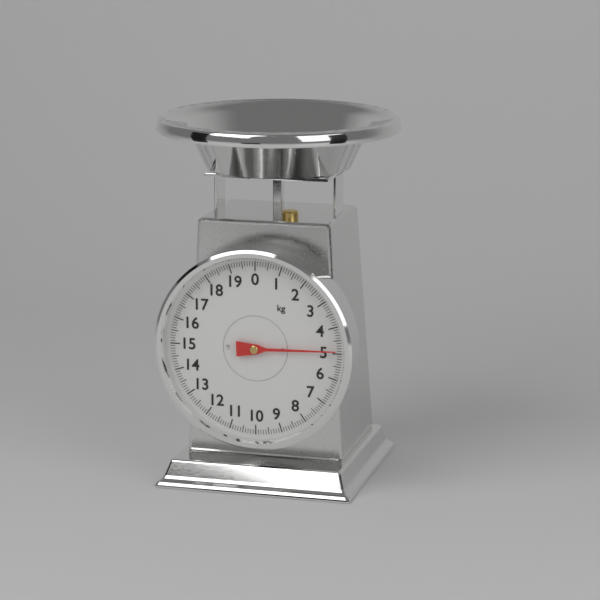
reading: 4.9 kg
